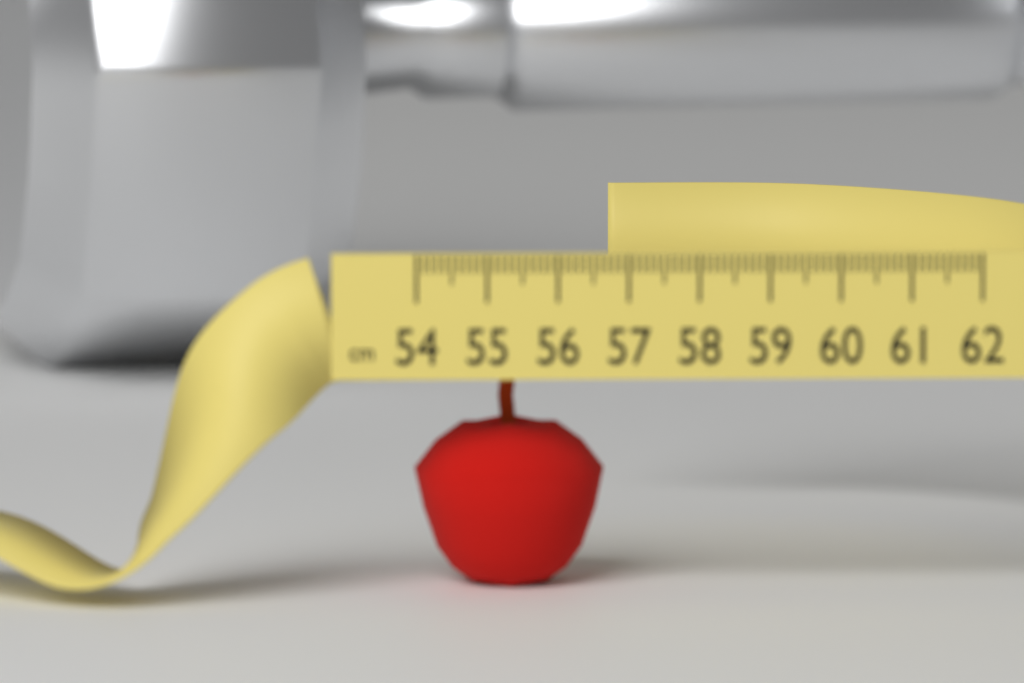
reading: 56.7 cm
